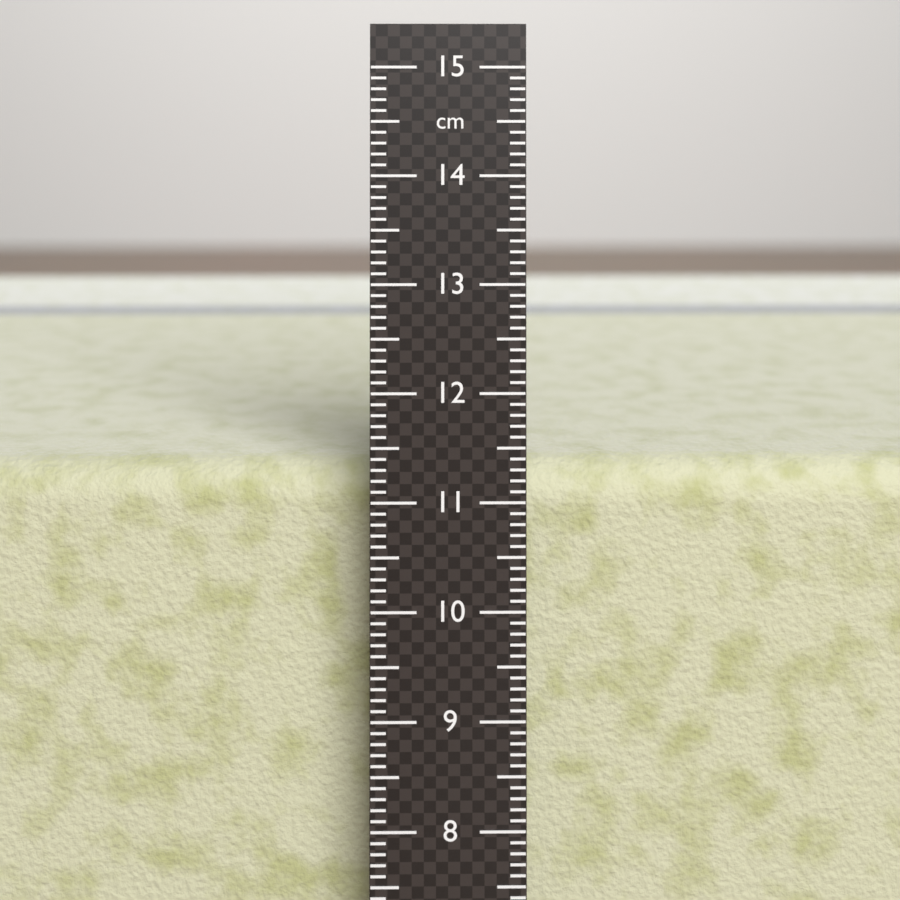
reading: 11.2 cm
